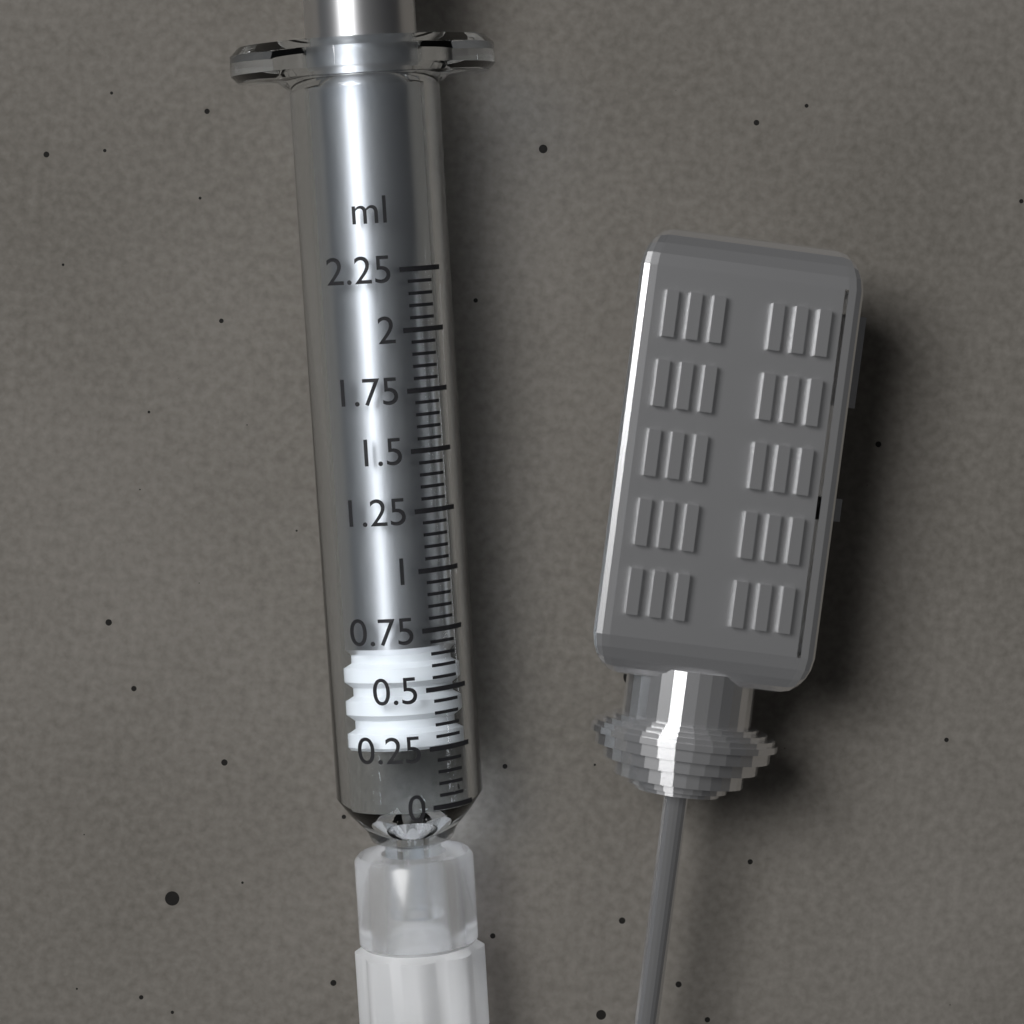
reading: 0.25 ml
